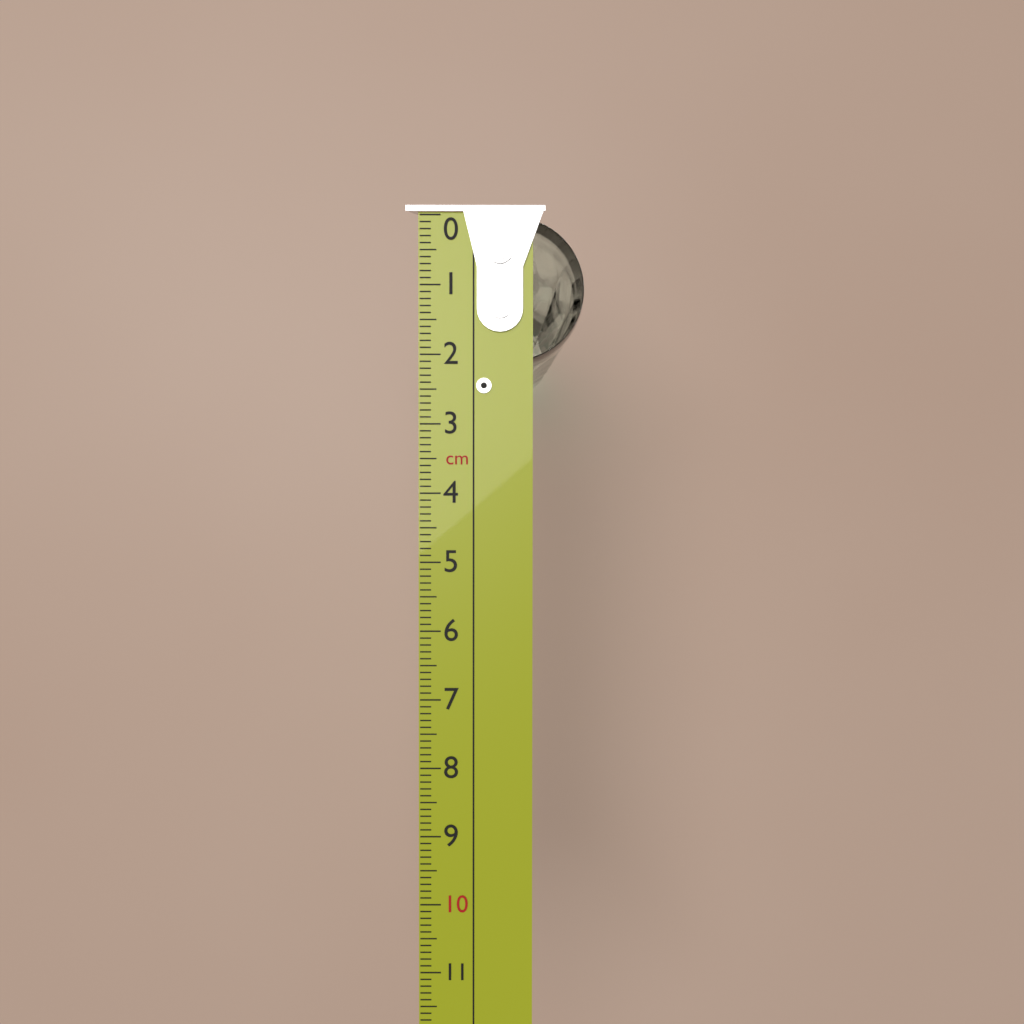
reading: 2.1 cm
